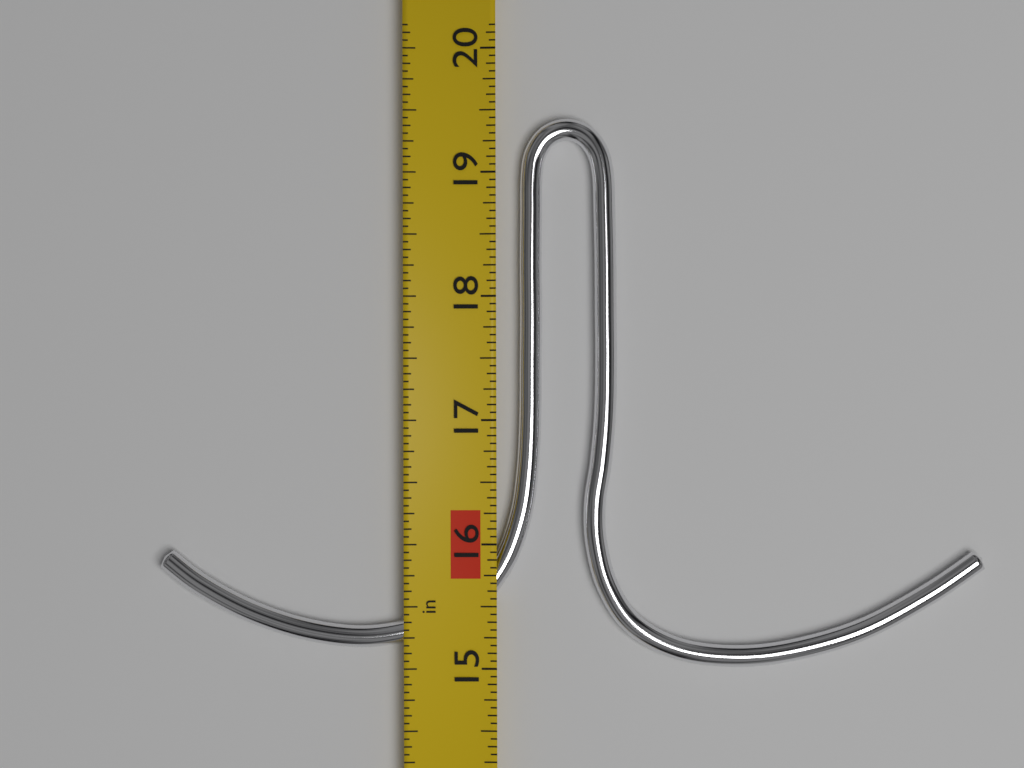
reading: 19.4375 in
